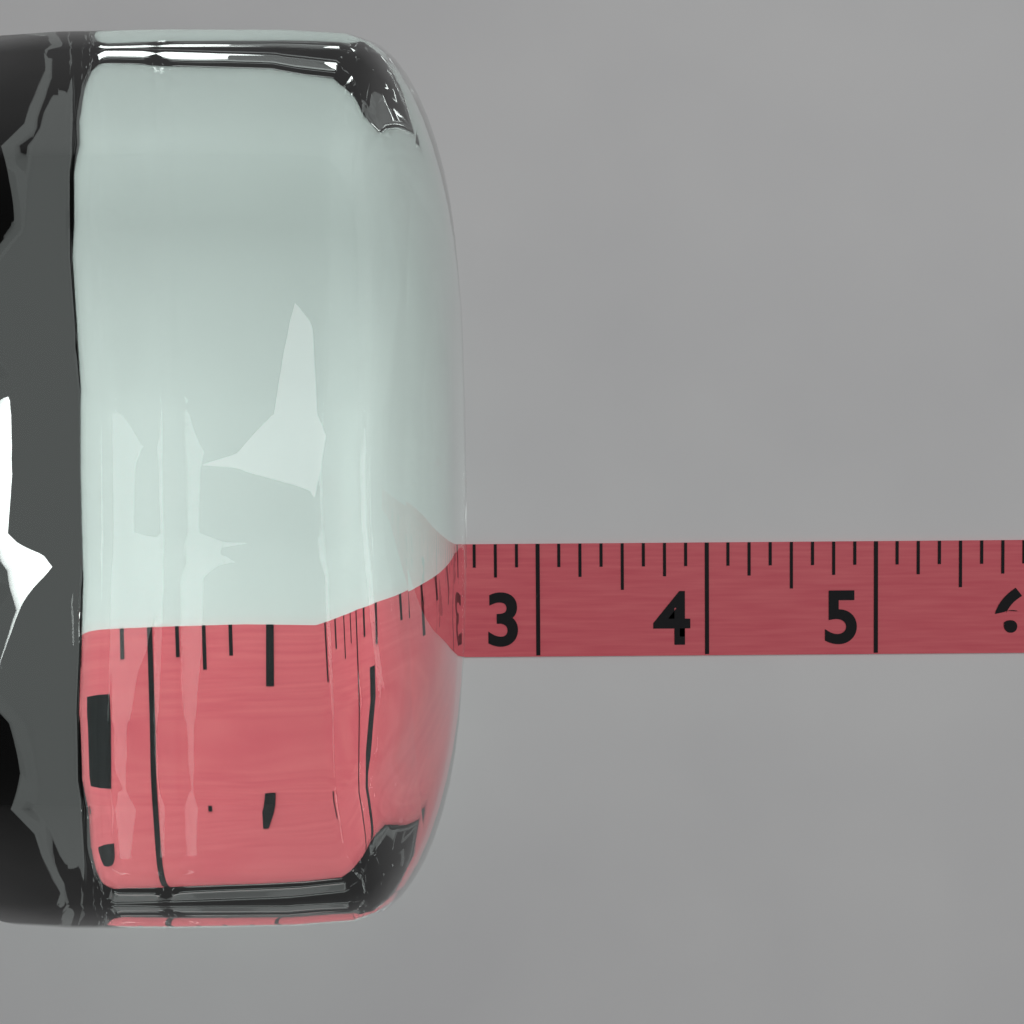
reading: 2.625 (no unit)
